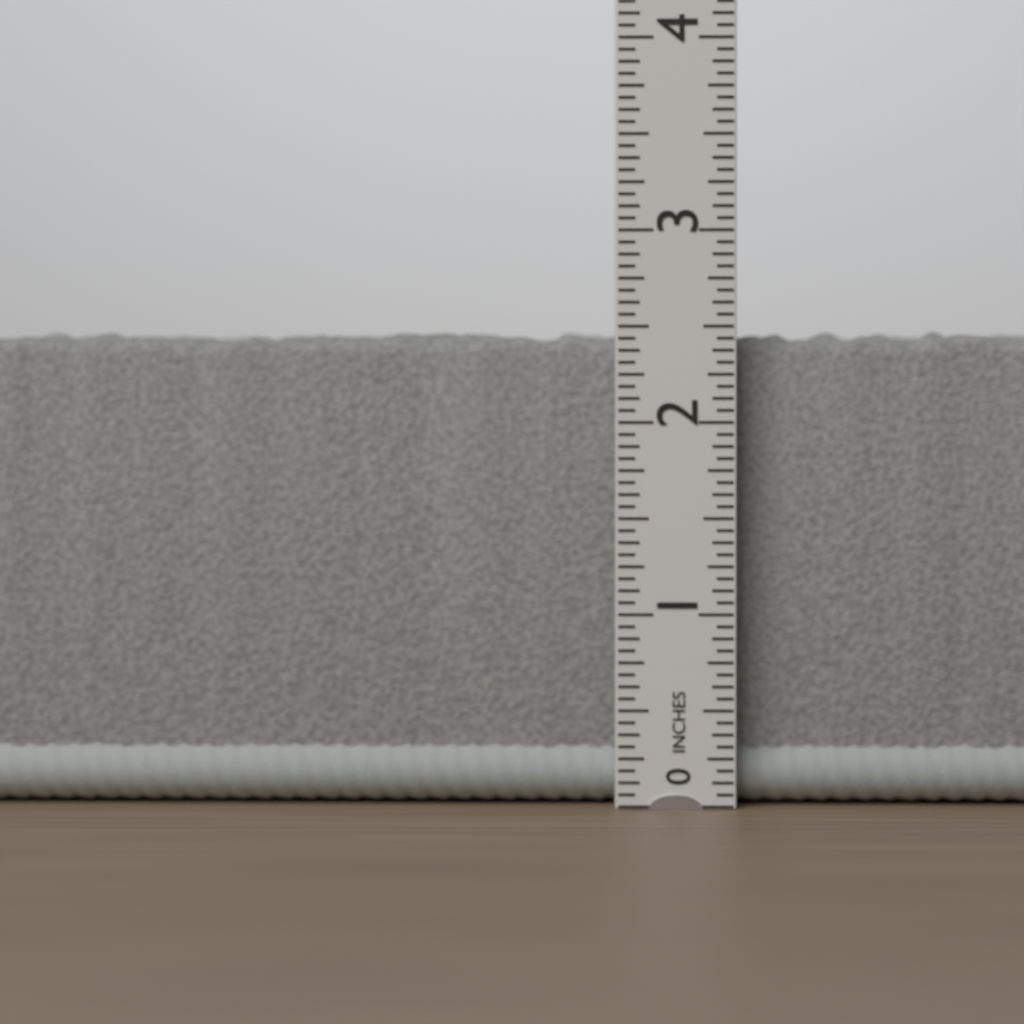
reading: 2.5000 in
